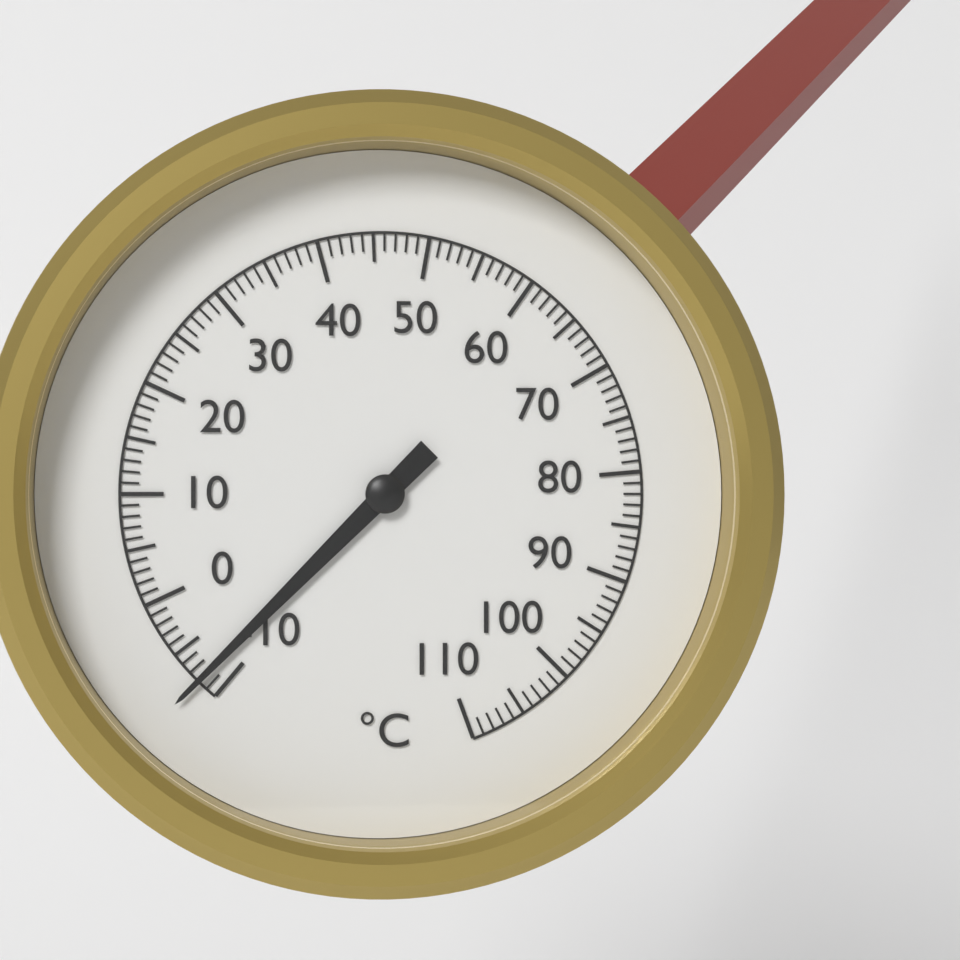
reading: -8 °C
